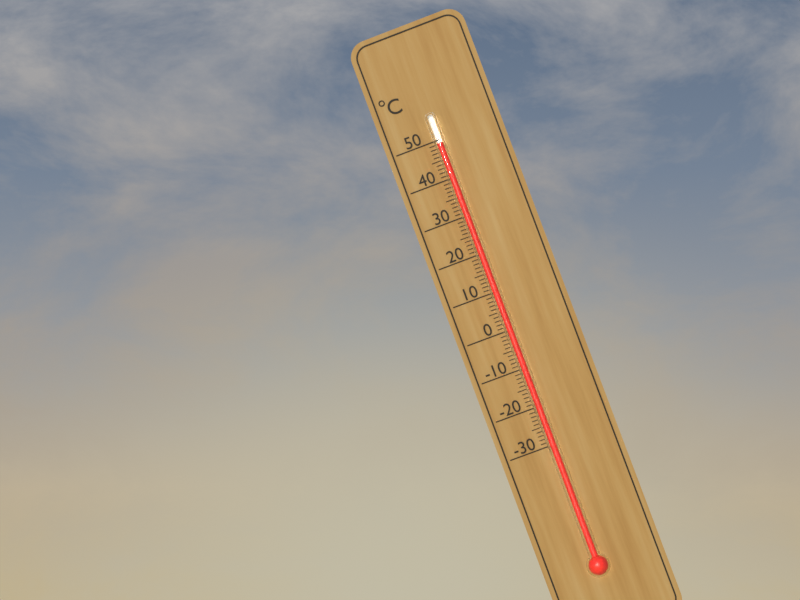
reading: 49 °C
